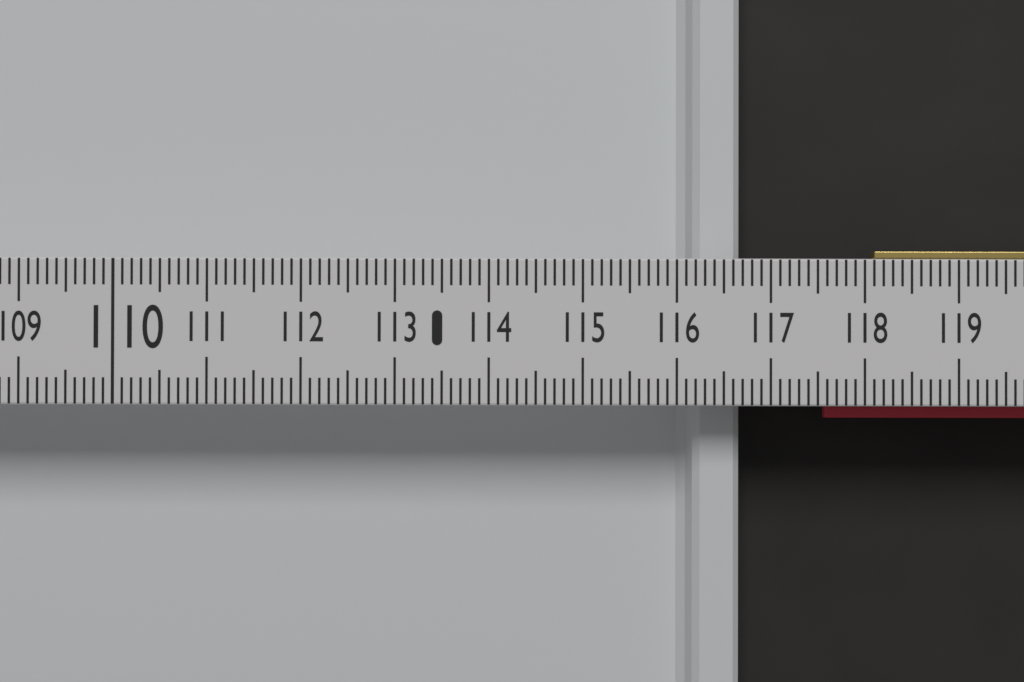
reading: 116.7 (no unit)
